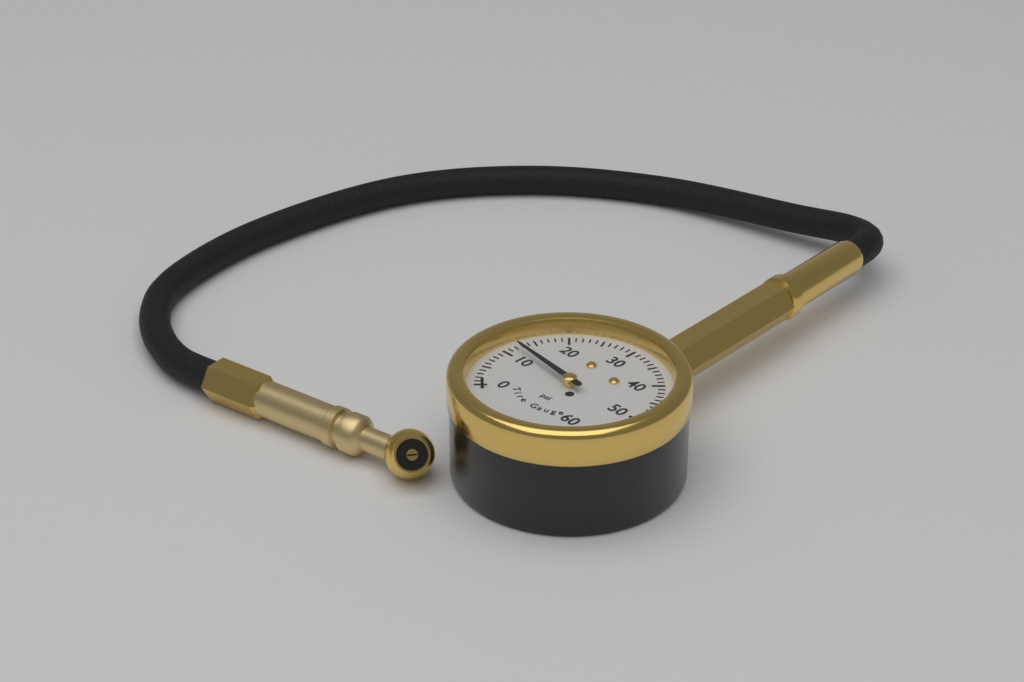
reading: 12 psi
